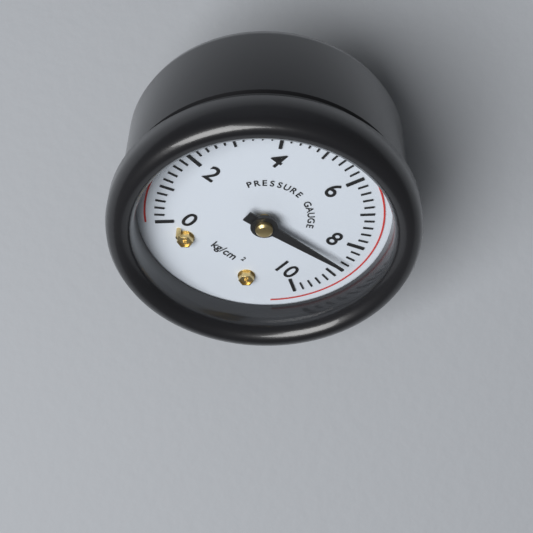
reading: 8.6 kg/cm²
